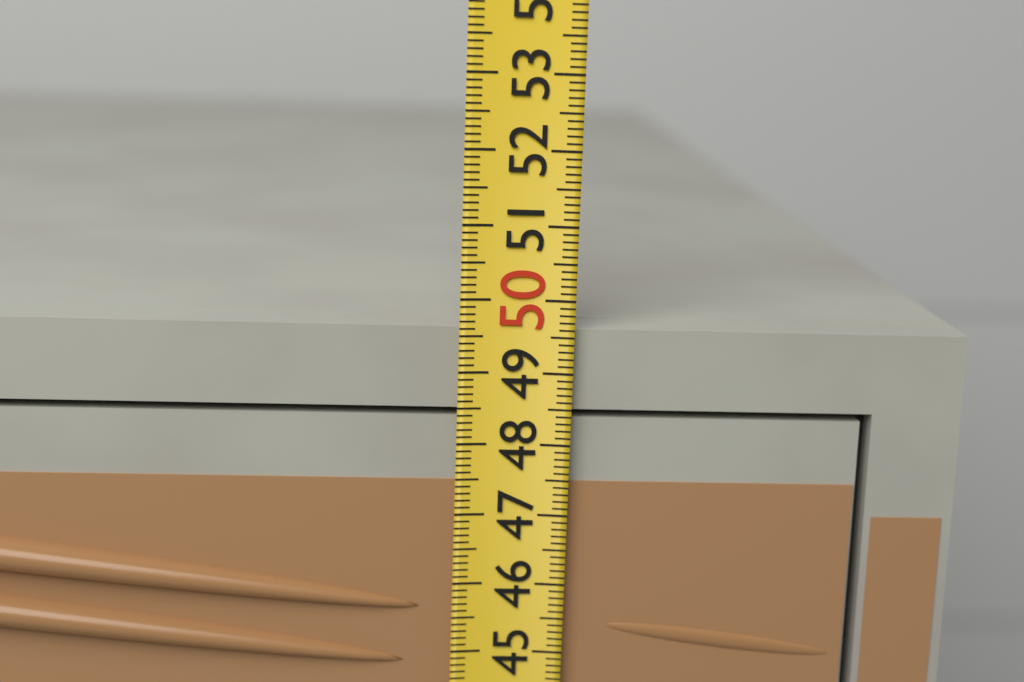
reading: 49.6 (no unit)
